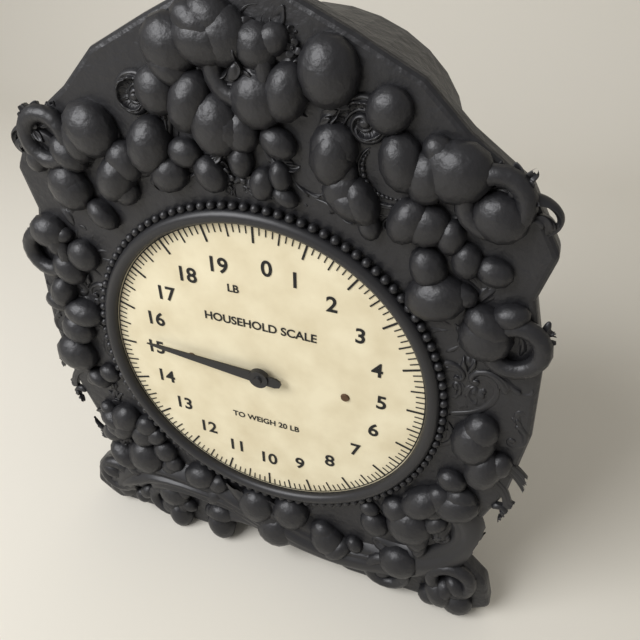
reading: 15.250 lb
